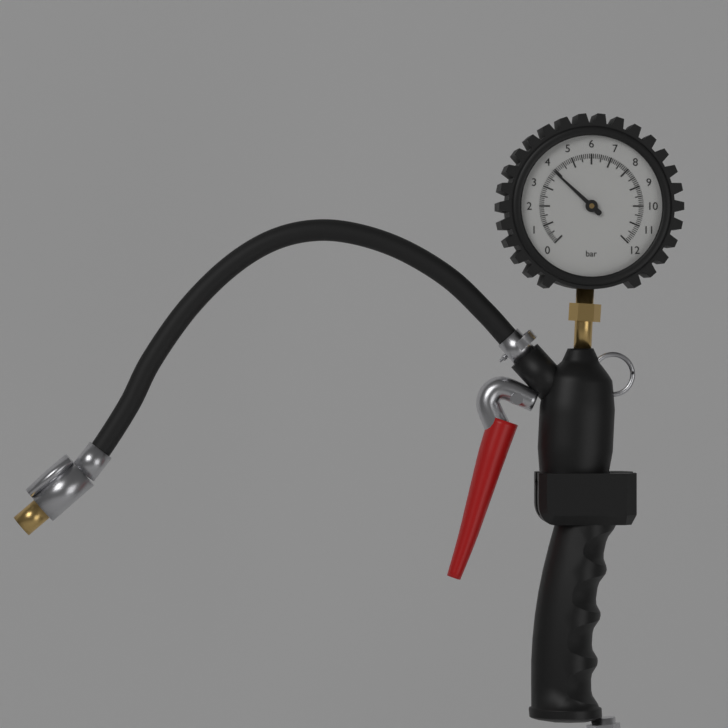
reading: 3.9 bar
